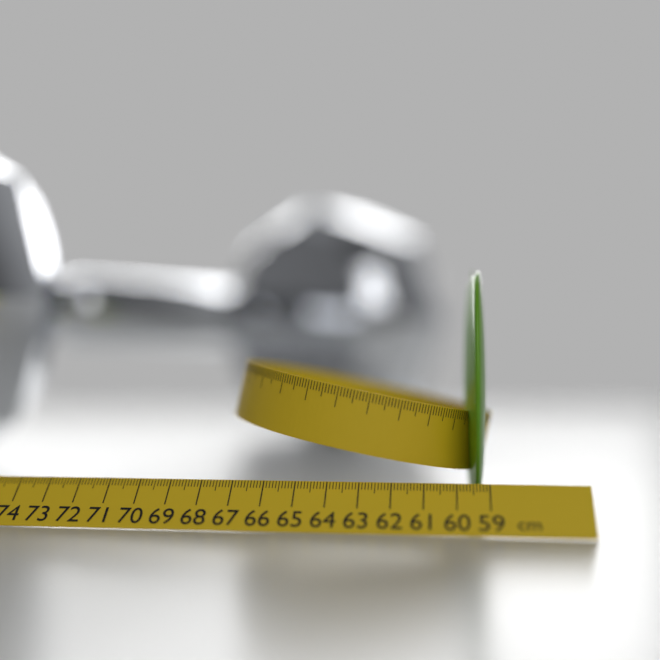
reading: 59.7 cm
